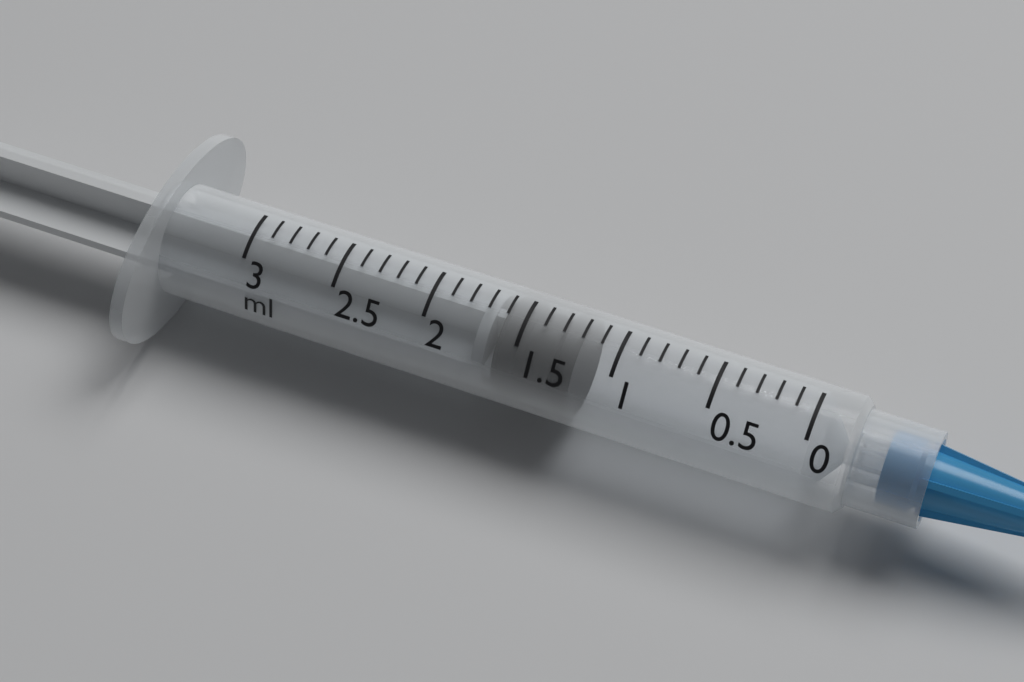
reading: 1.2 ml
